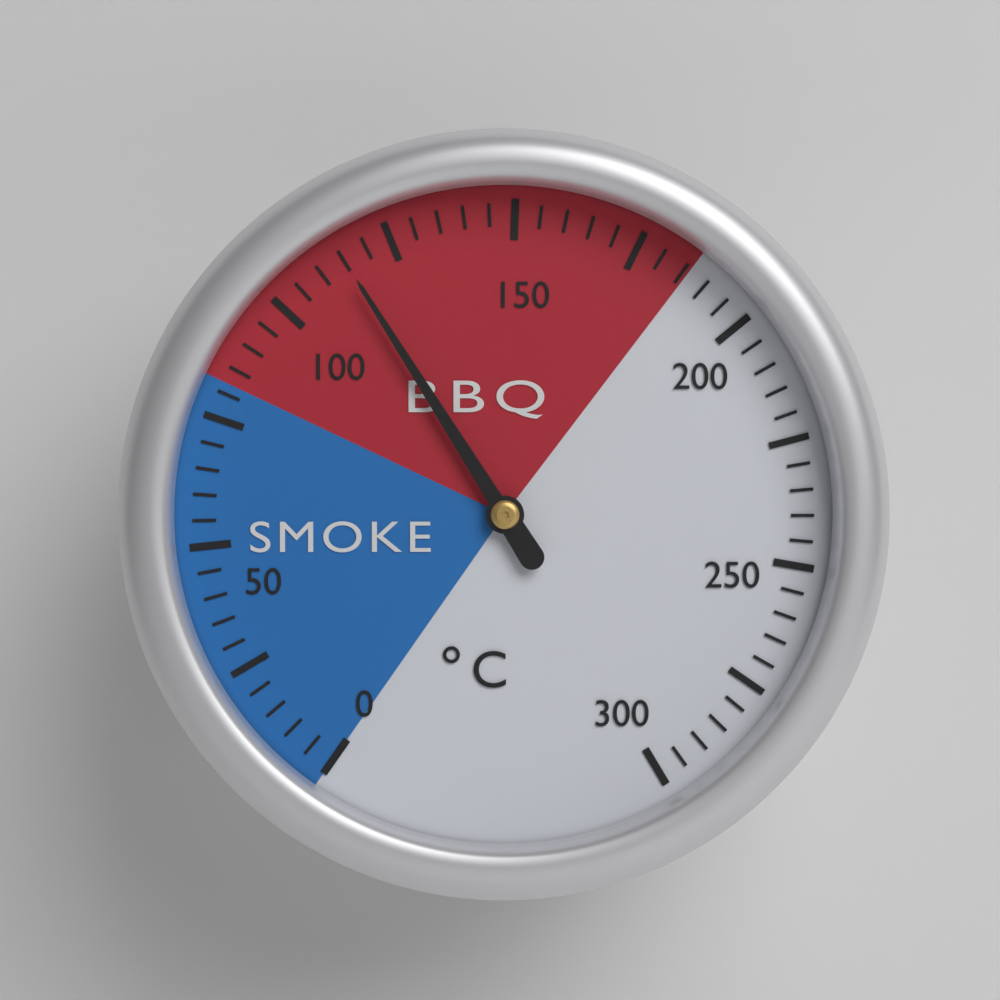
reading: 115 °C
